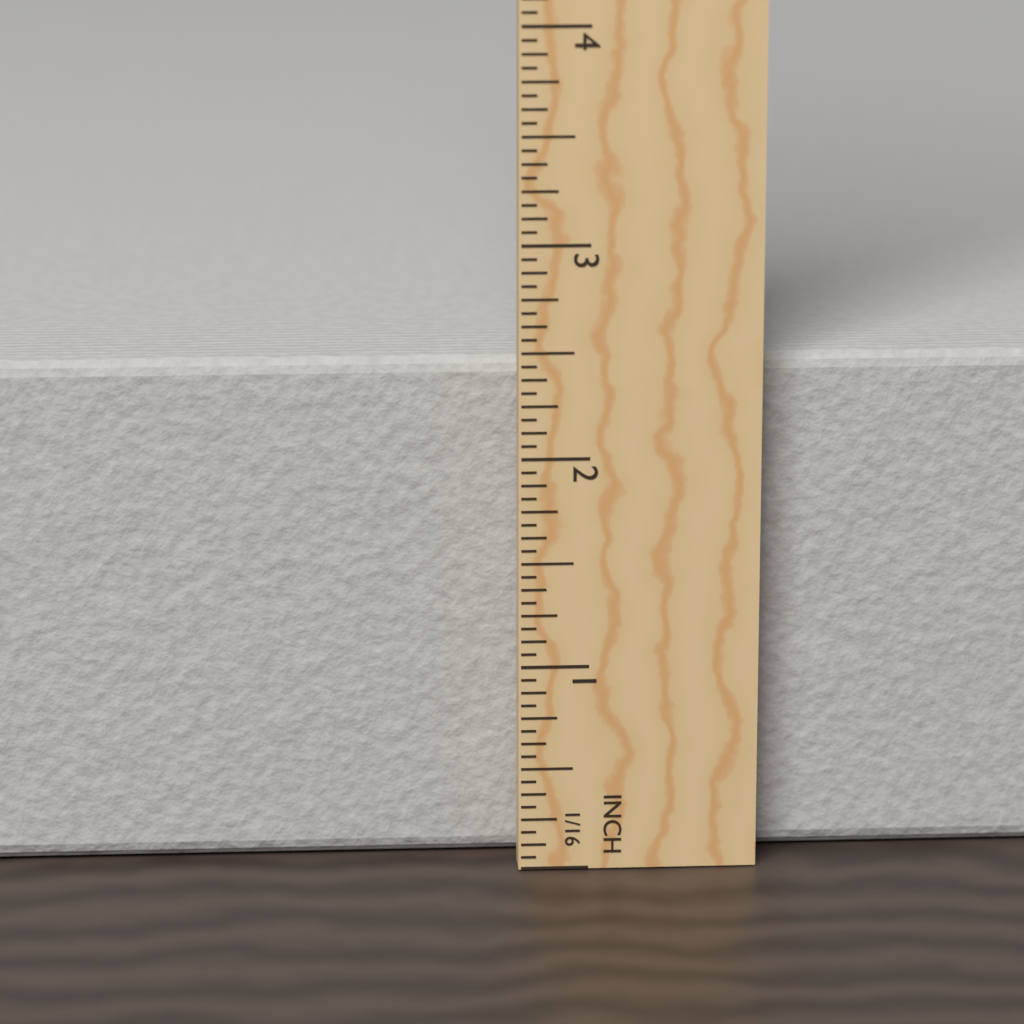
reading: 2.4375 in
